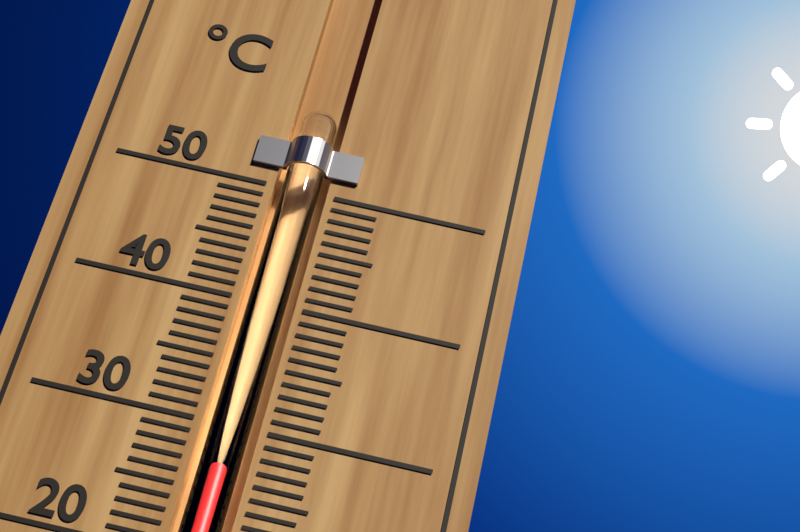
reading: 27 °C
